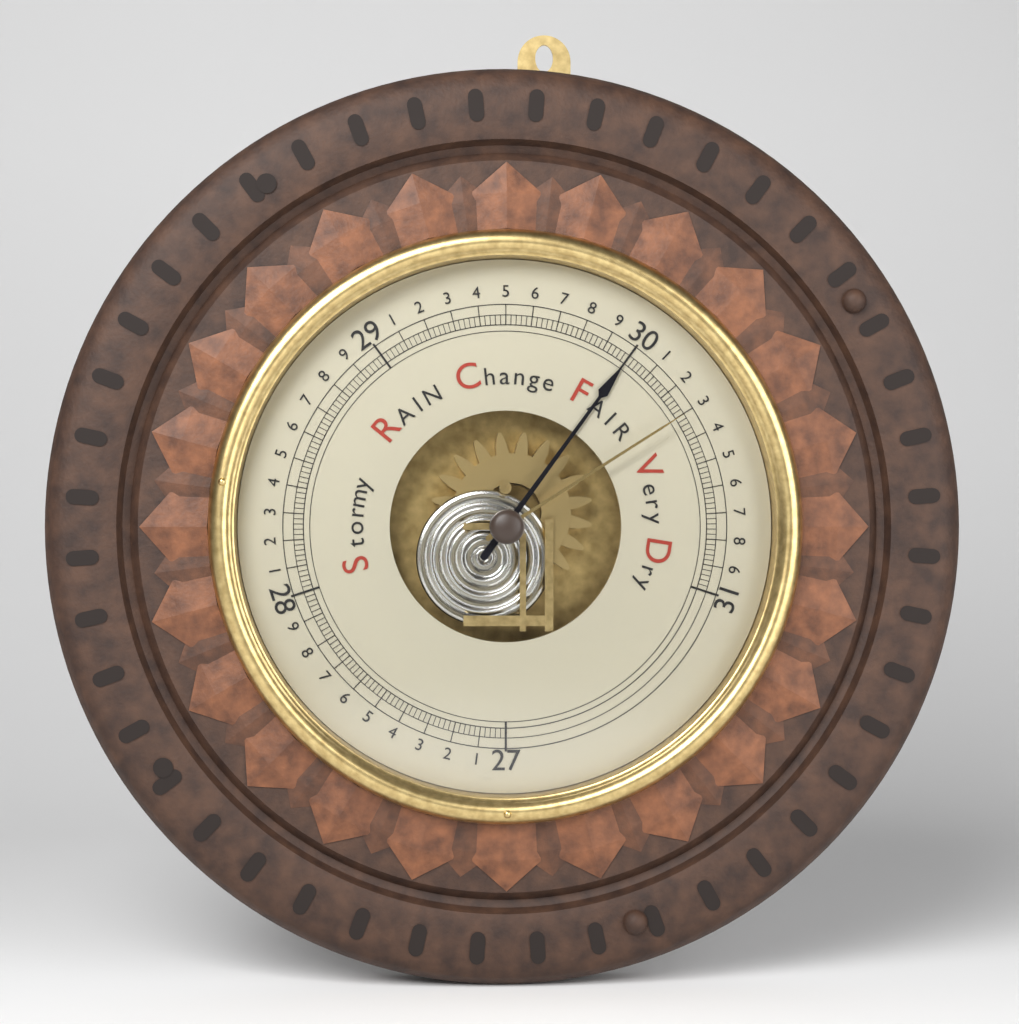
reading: 30.00 inHg
